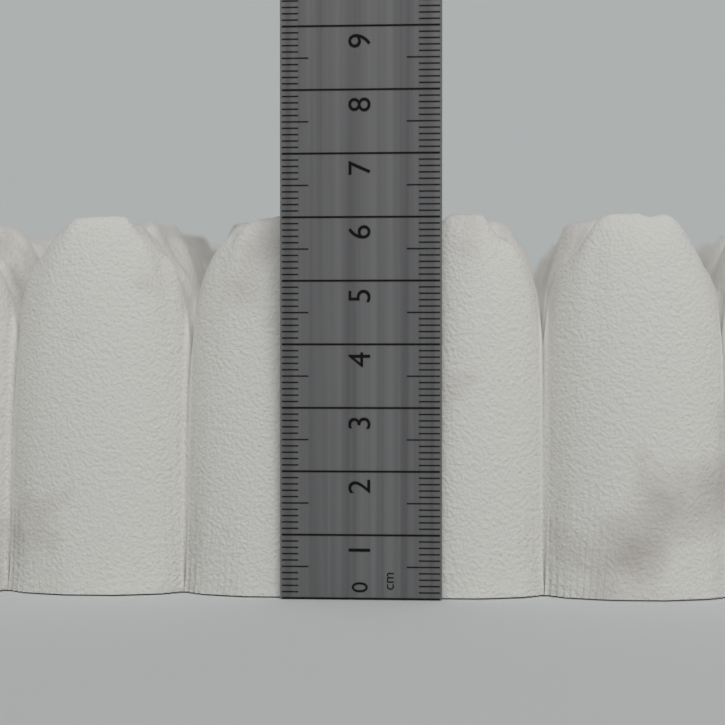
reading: 6.1 cm
